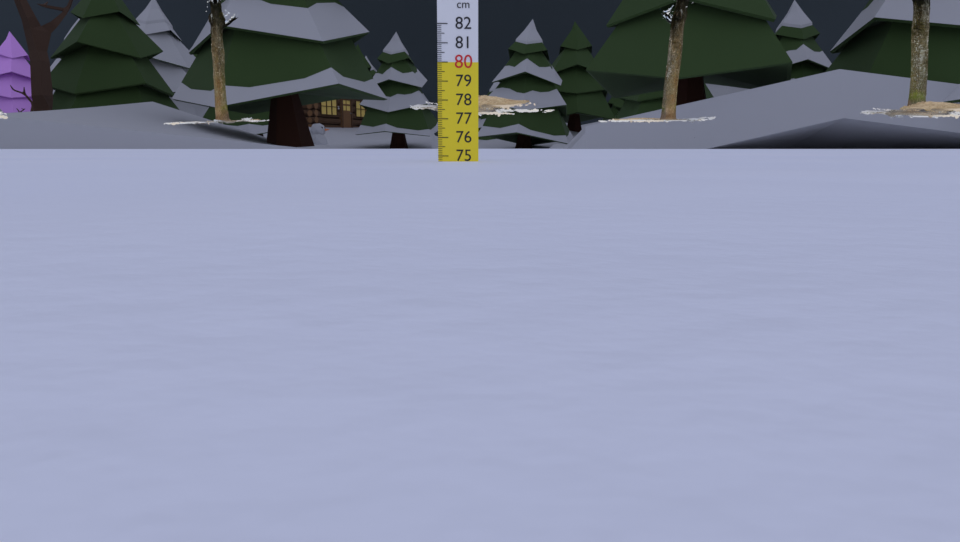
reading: 74.7 cm
